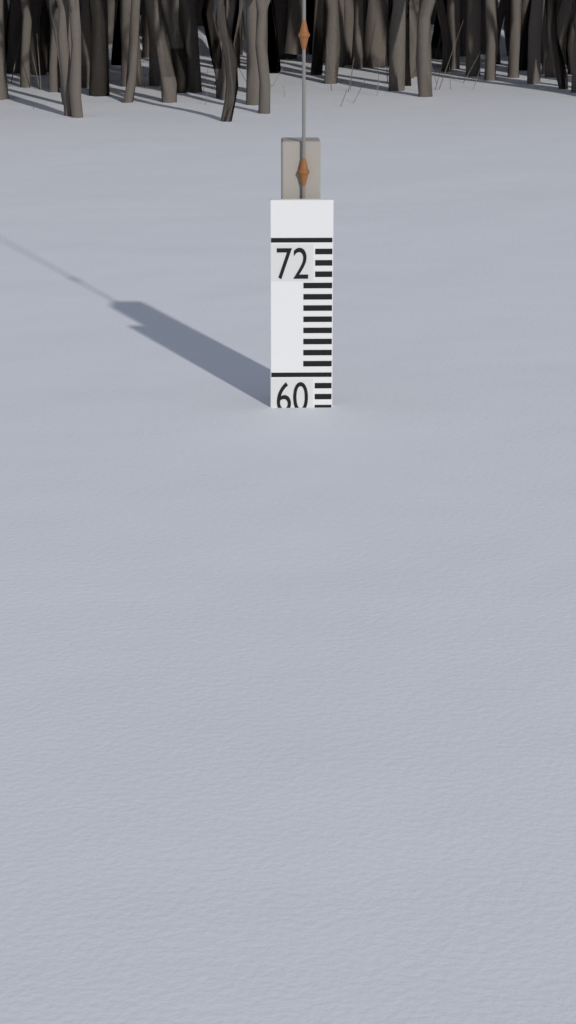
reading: 57 (no unit)
